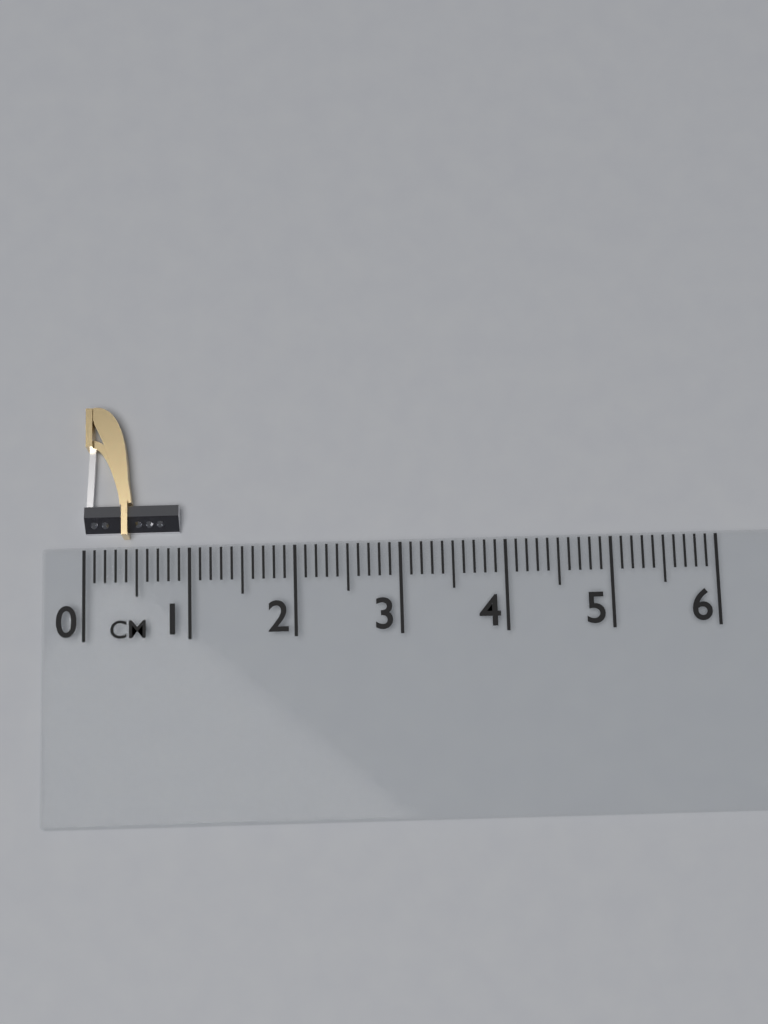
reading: 0.9 cm
